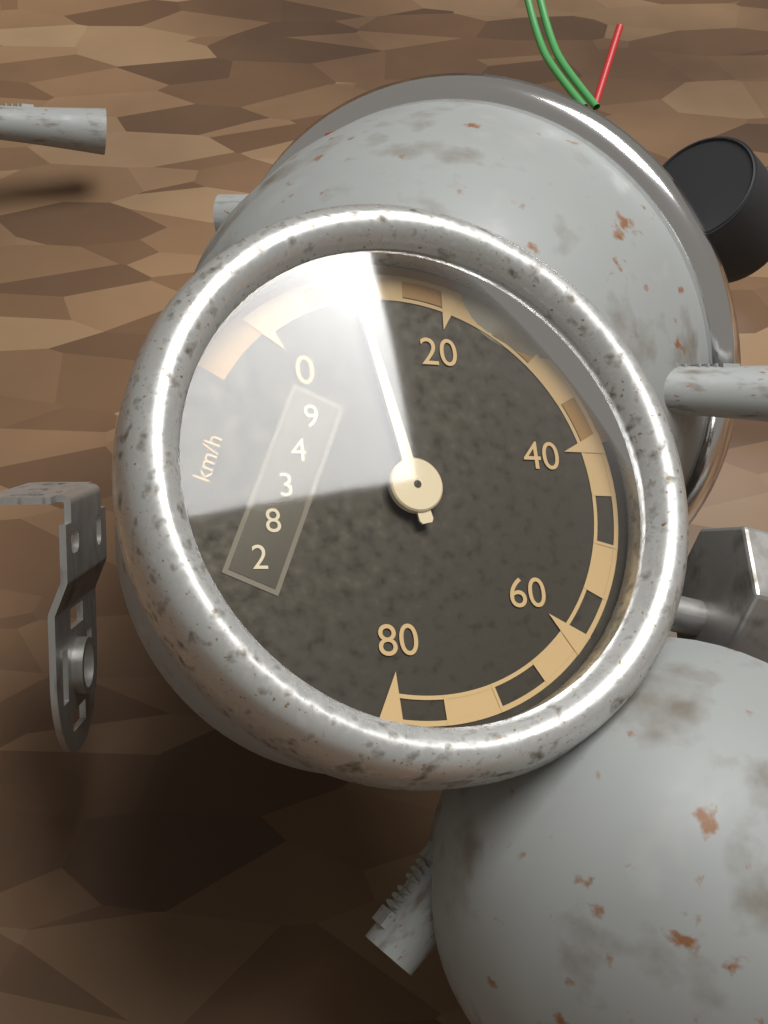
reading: 10 km/h
